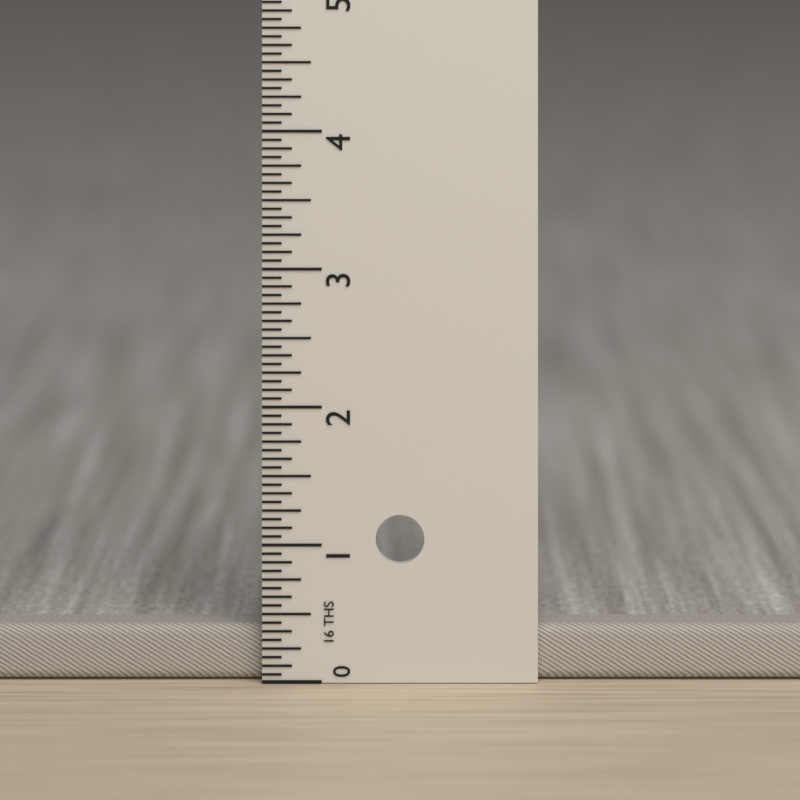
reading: 0.4000 in
